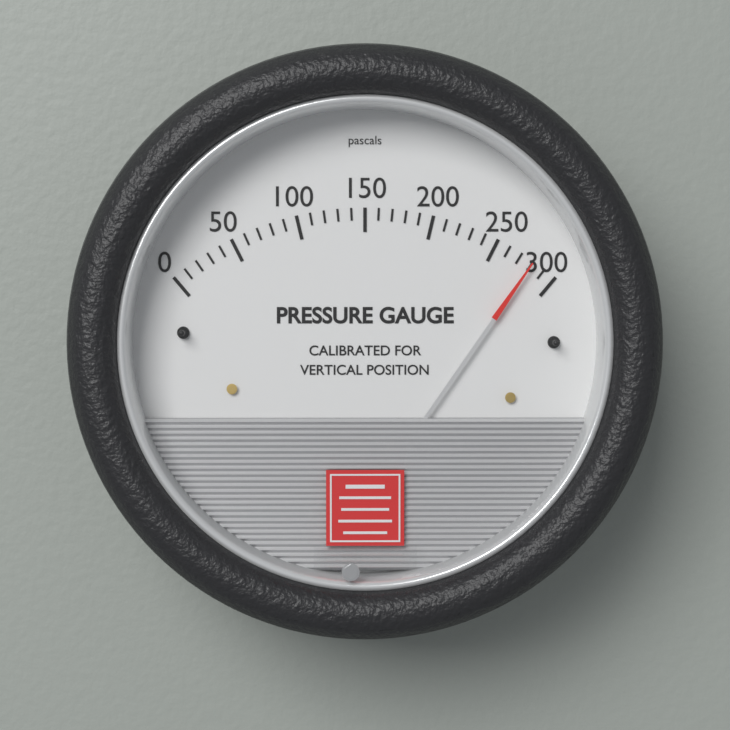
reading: 280 Pa
